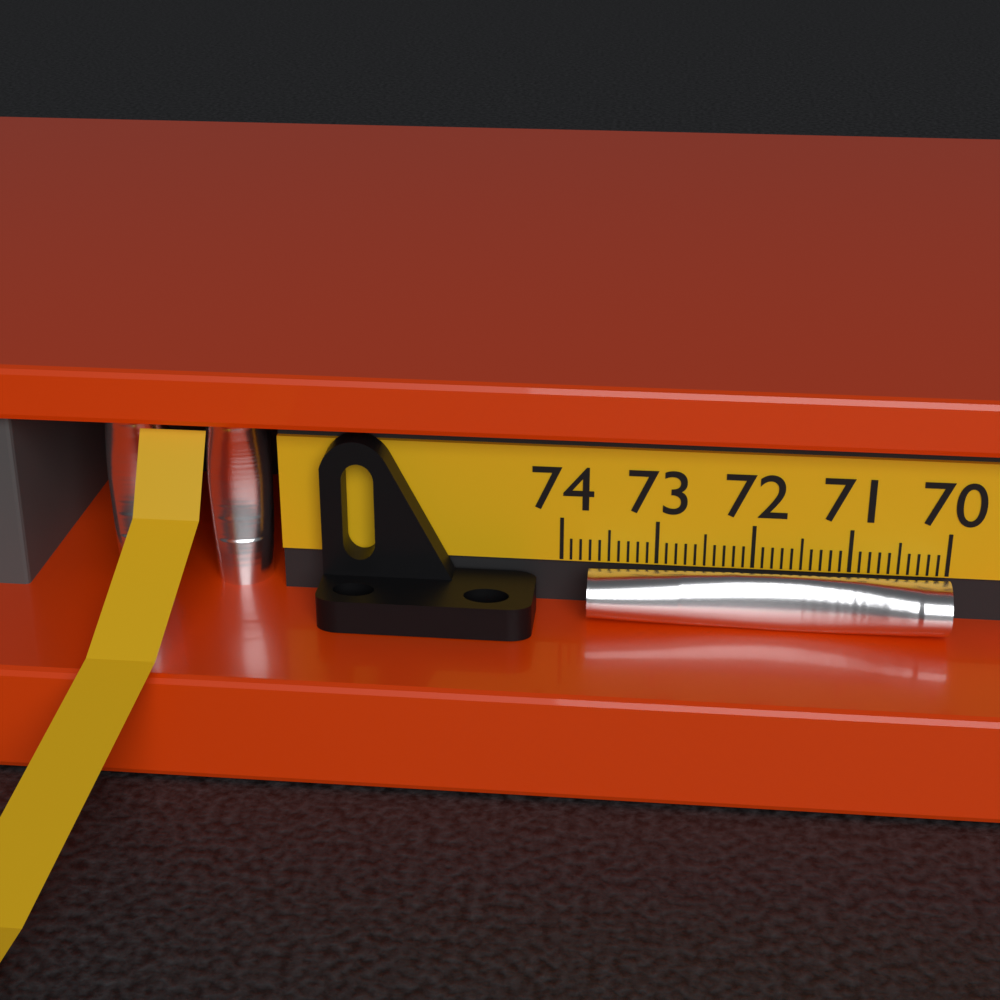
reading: 73.7 (no unit)
